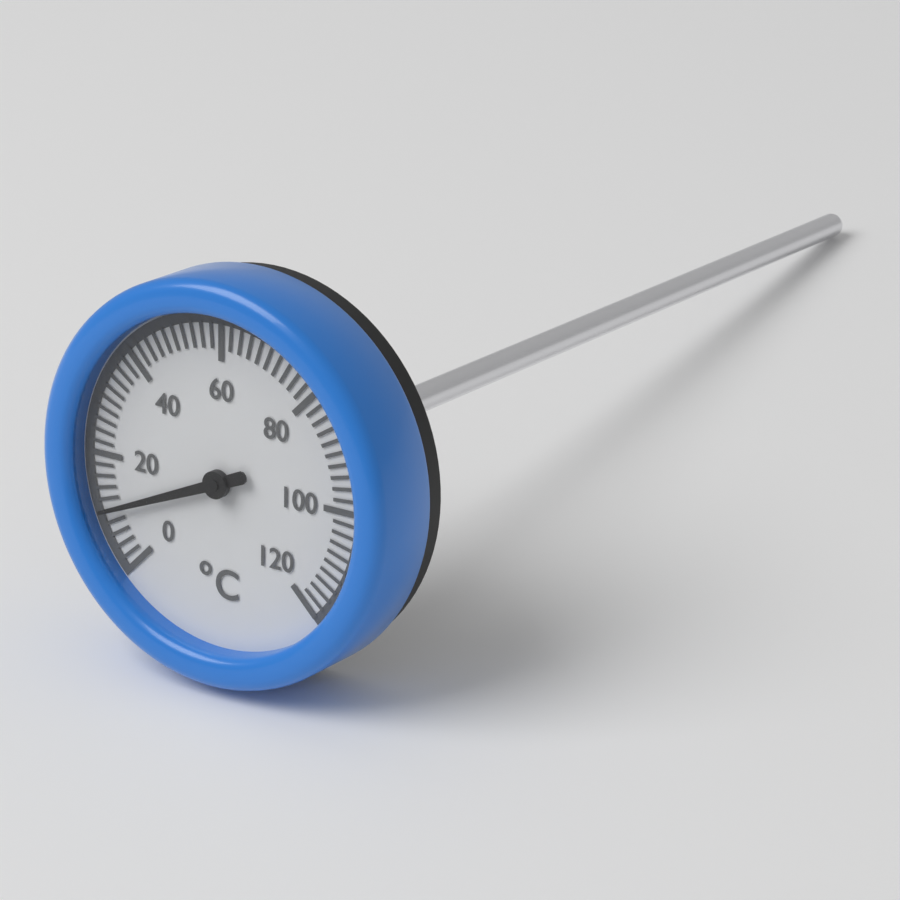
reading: 10 °C
